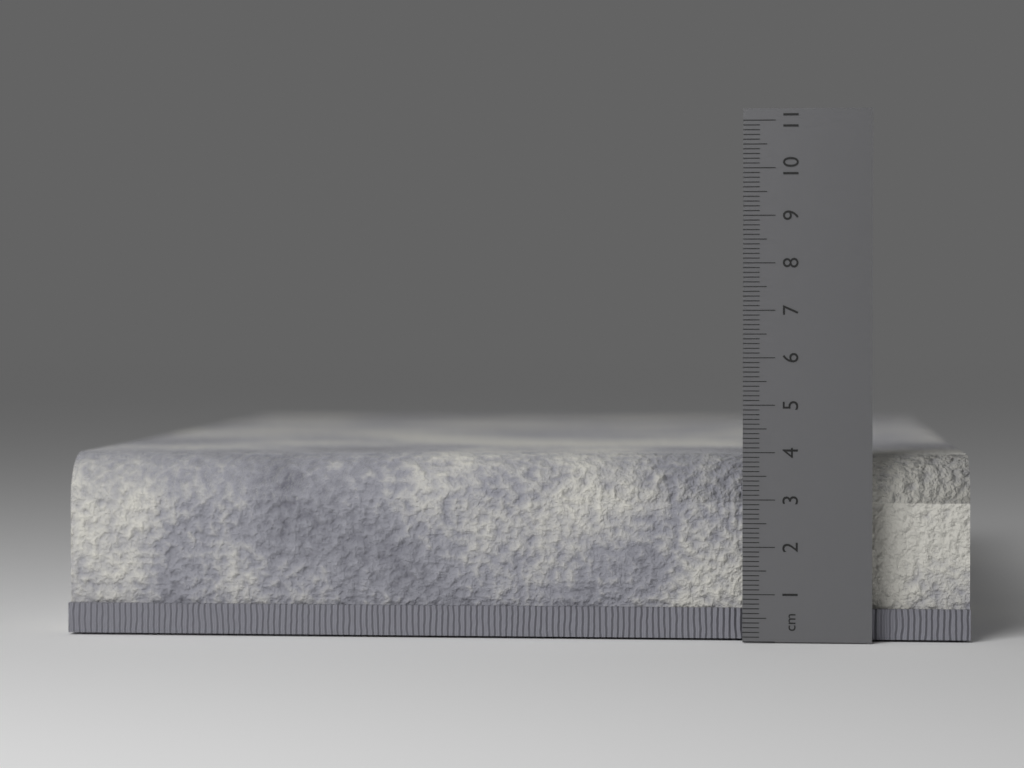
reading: 3.9 cm
